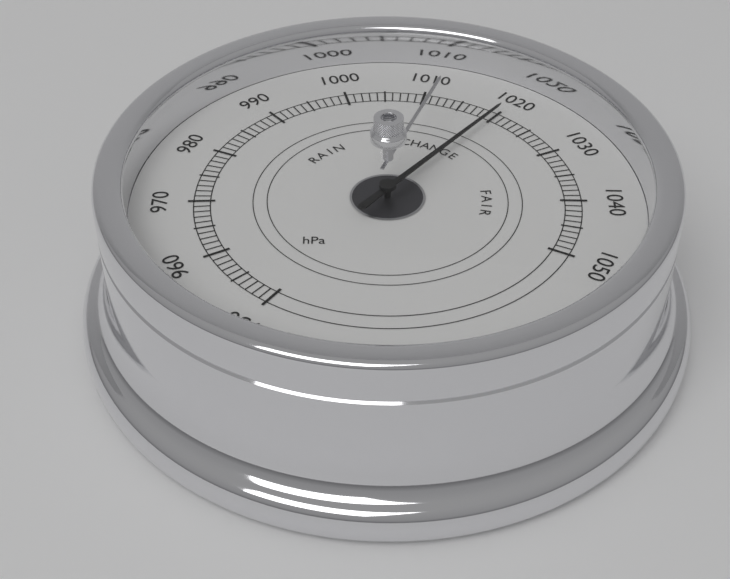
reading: 1020 hPa
